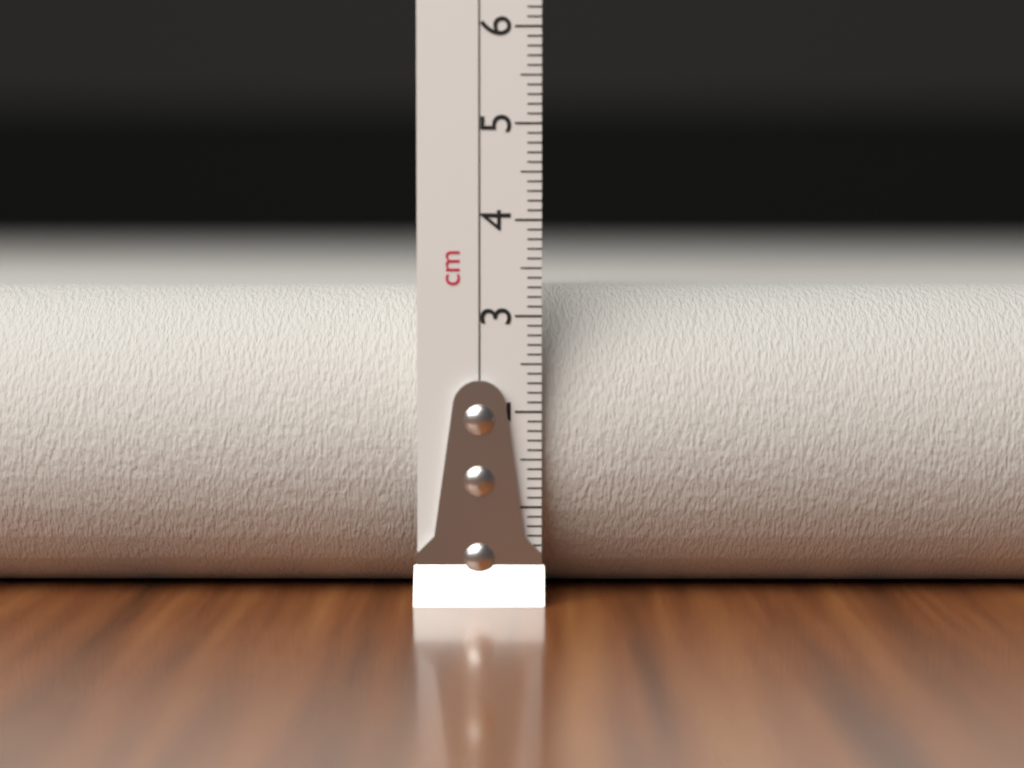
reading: 3.3 cm
